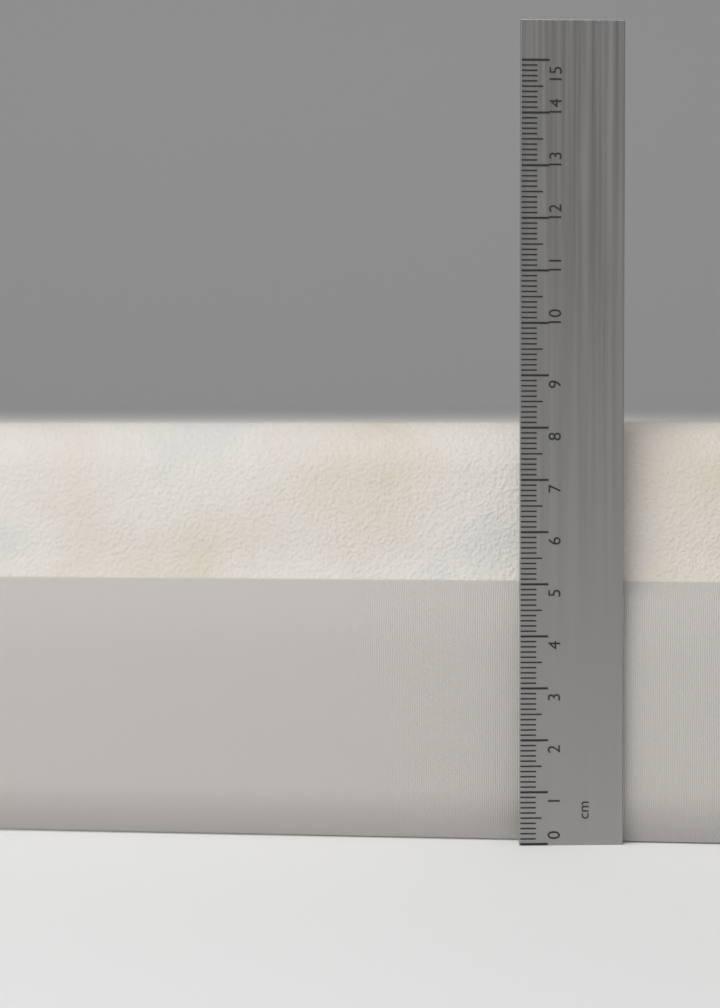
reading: 8.1 cm
